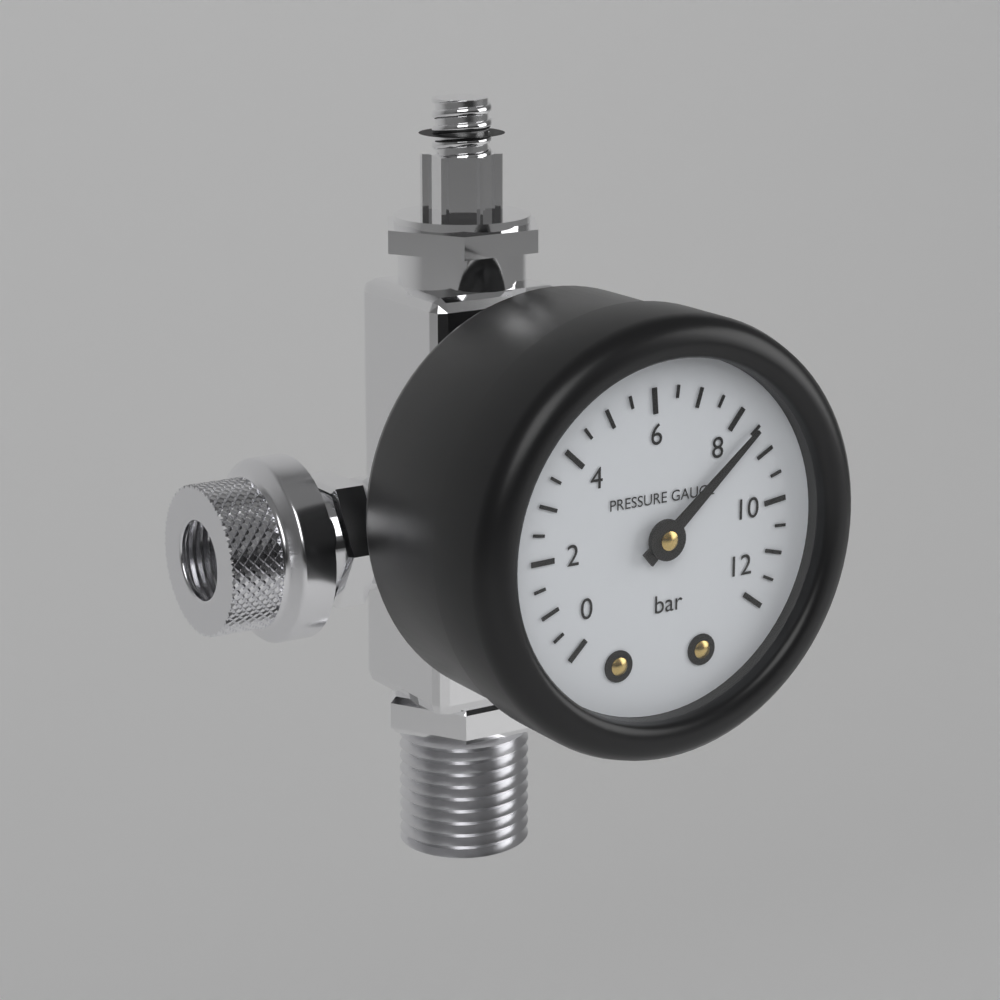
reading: 8.5 bar
